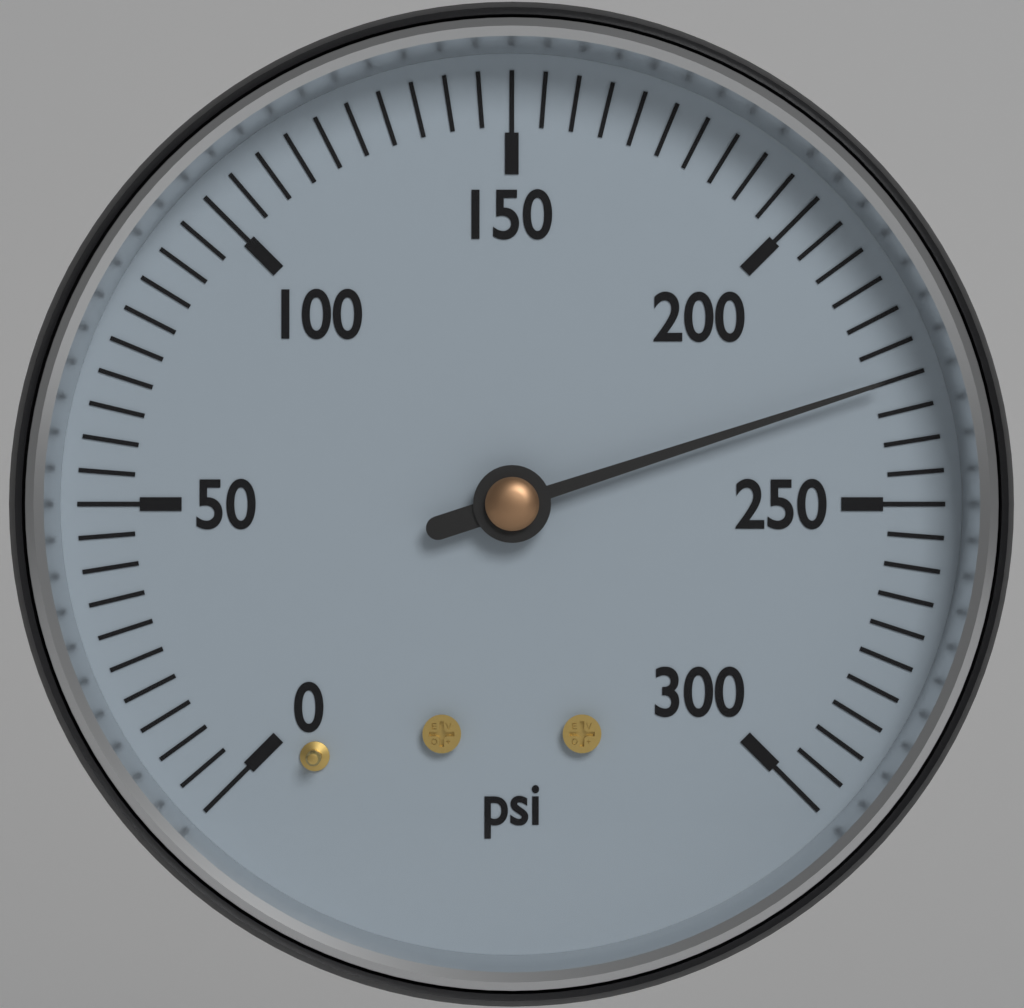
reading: 230 psi
